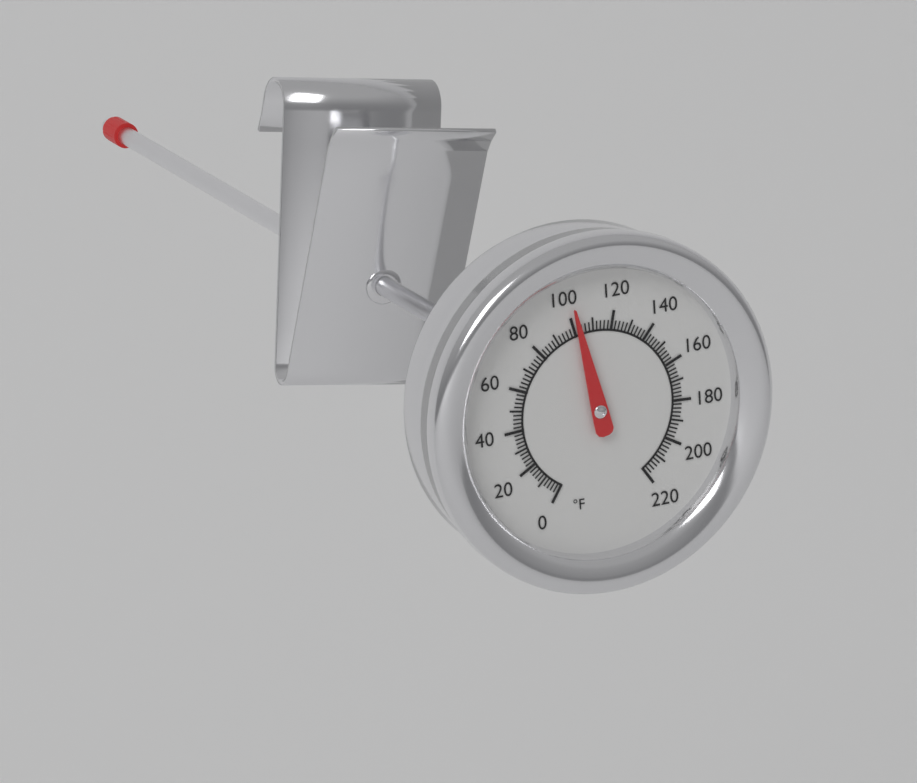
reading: 102 °F
